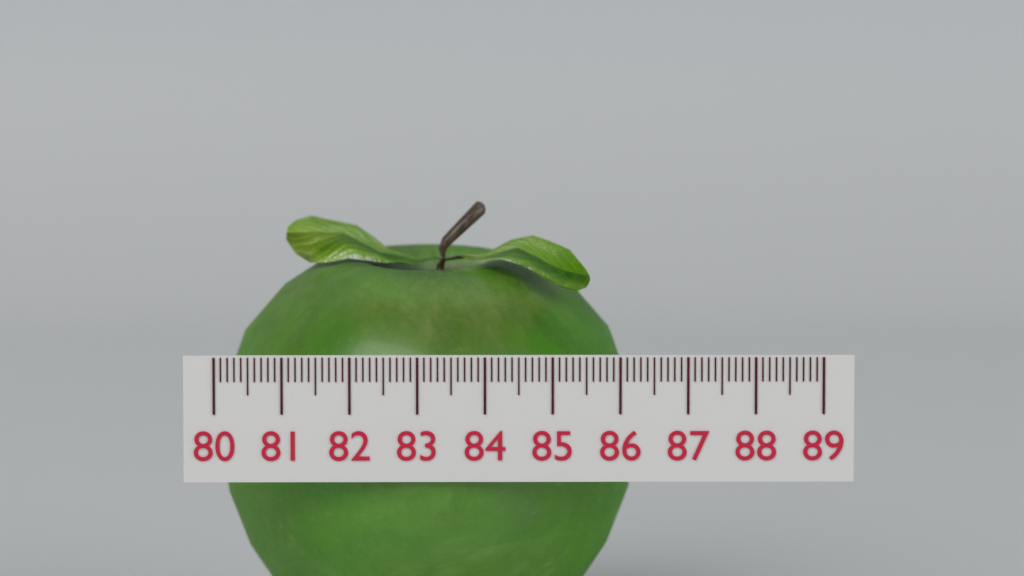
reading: 86.3 (no unit)
